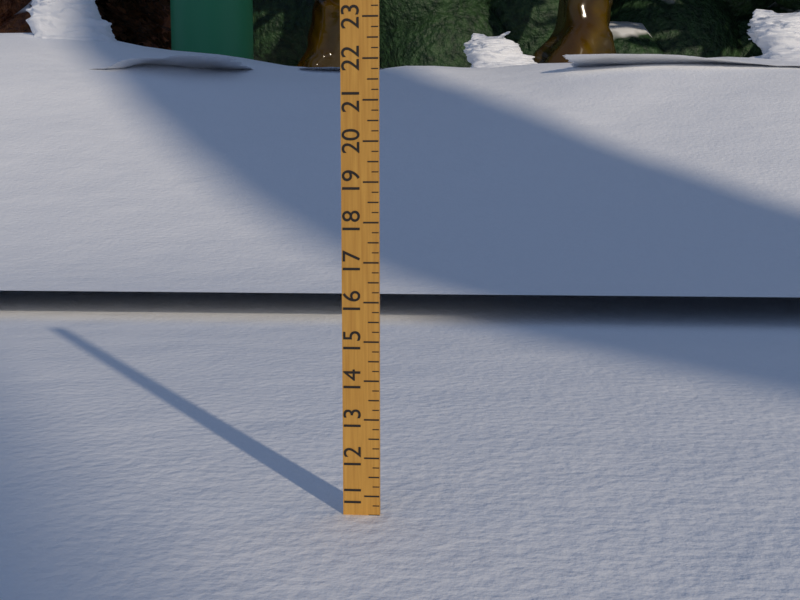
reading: 10.50 (no unit)
